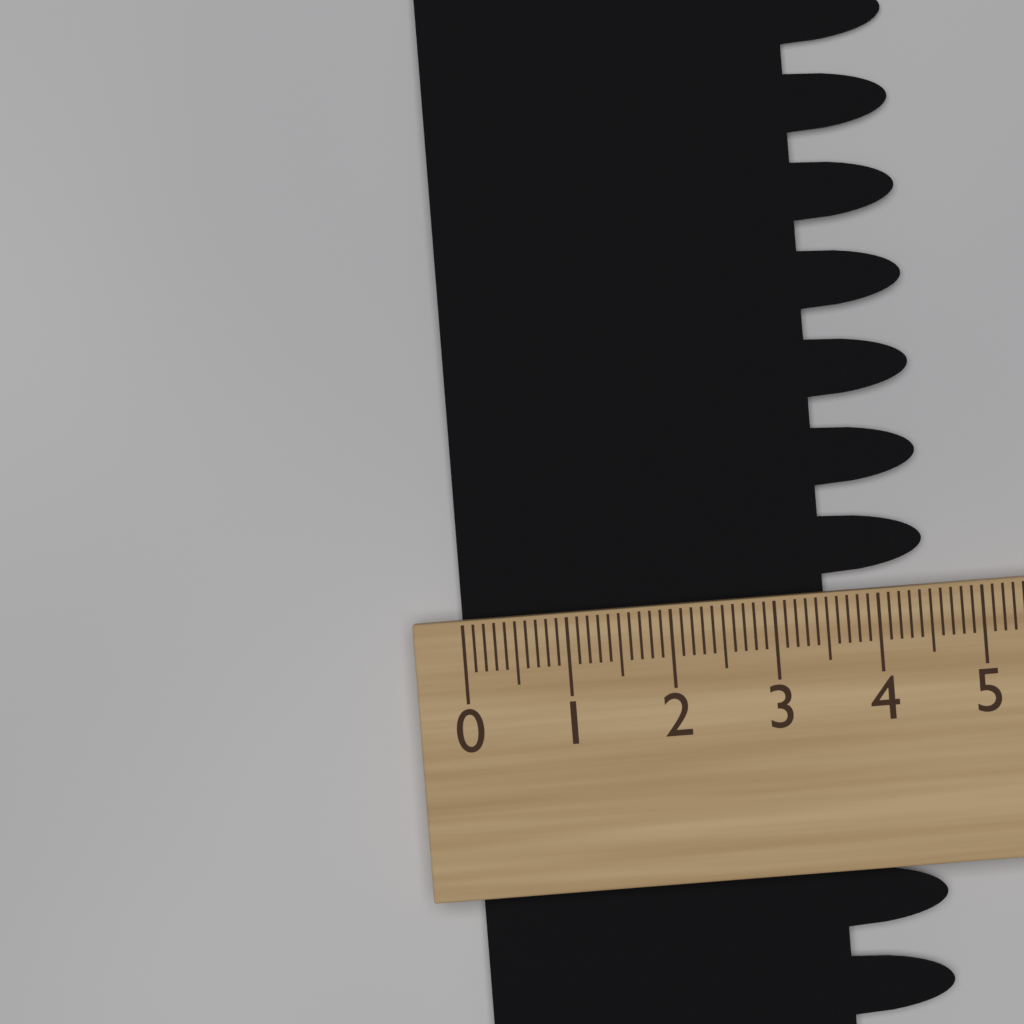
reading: 4.5 (no unit)
